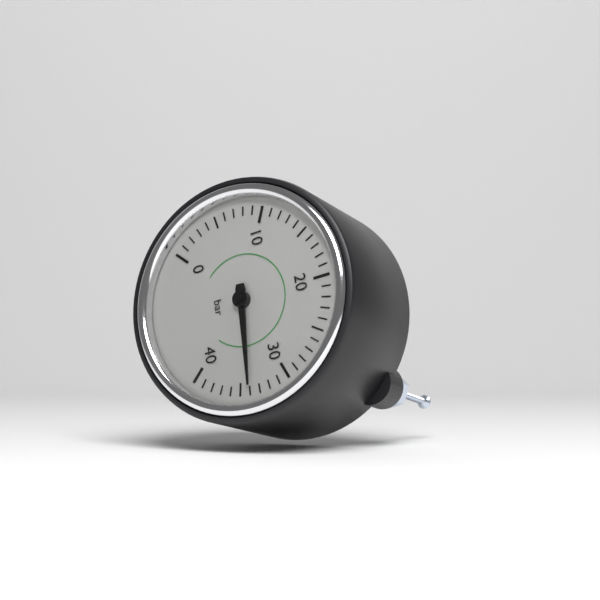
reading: 34 bar
